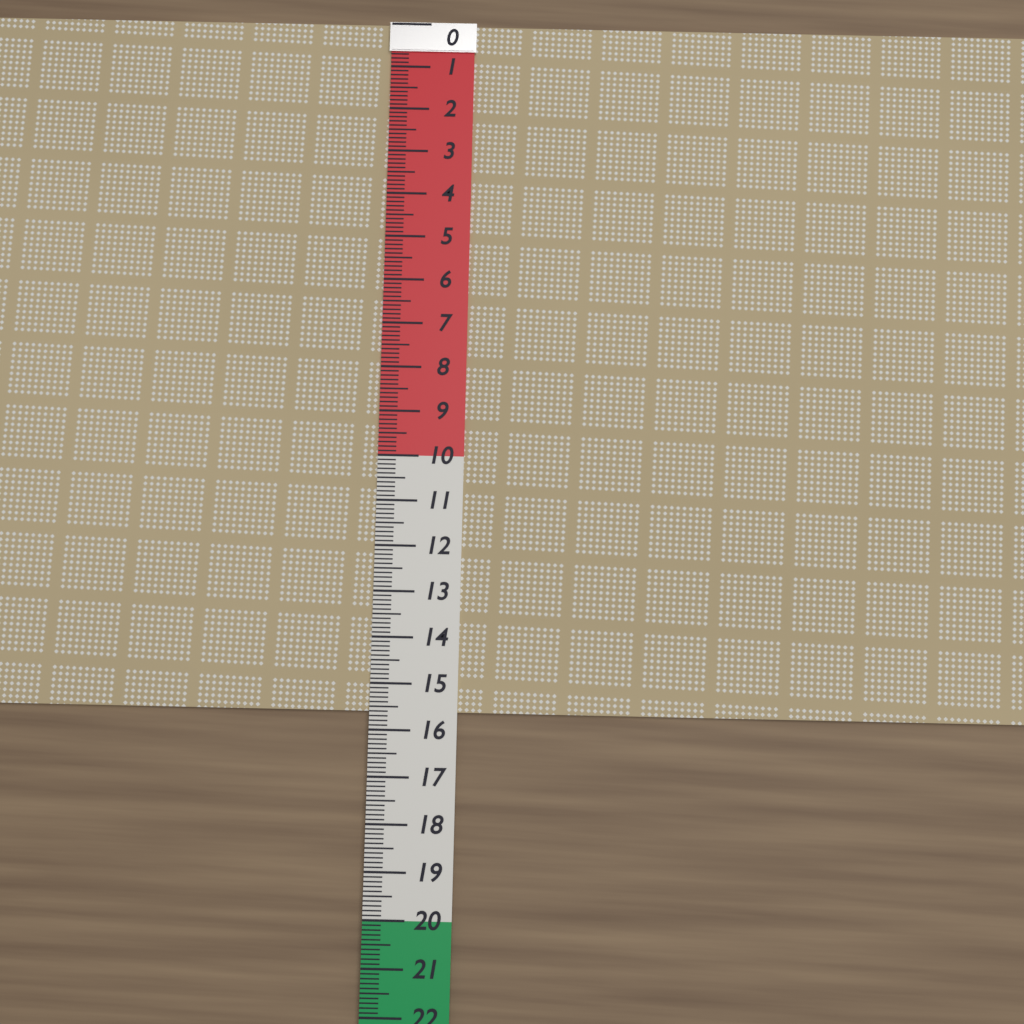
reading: 15.6 (no unit)
